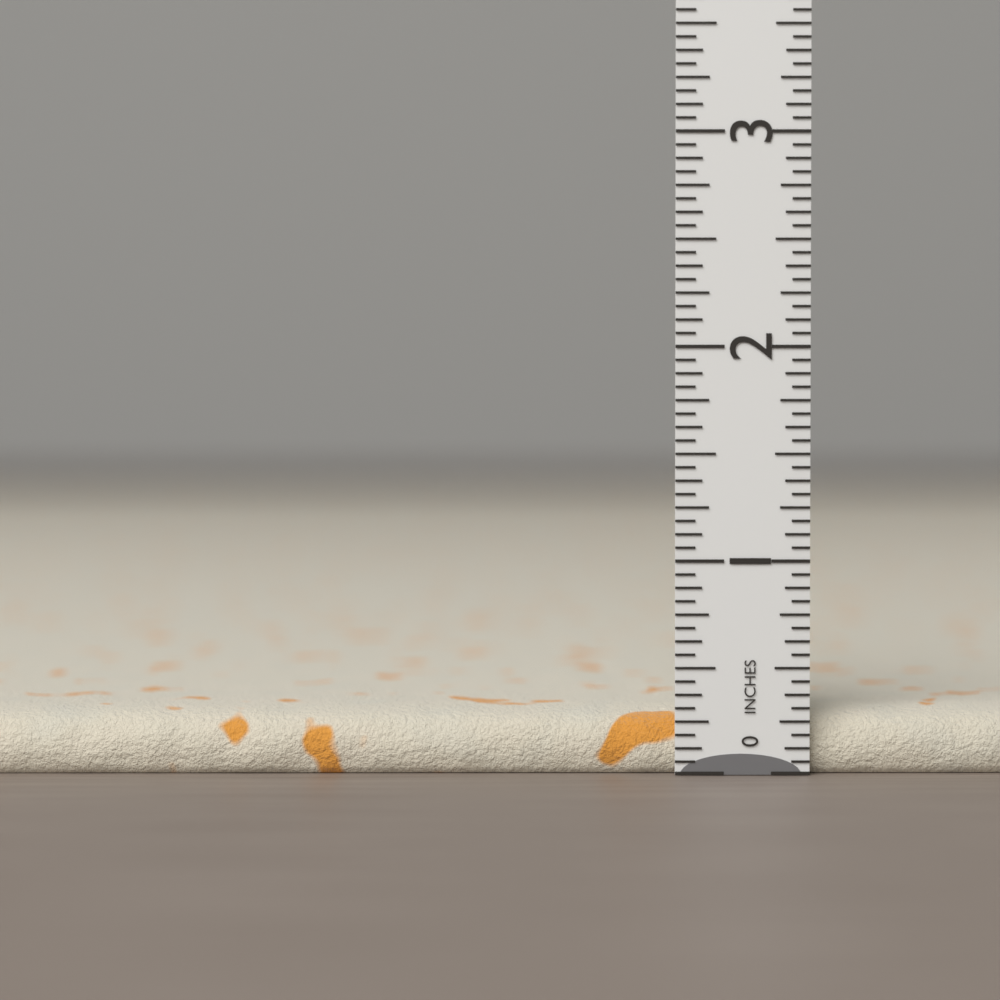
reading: 0.3125 in
